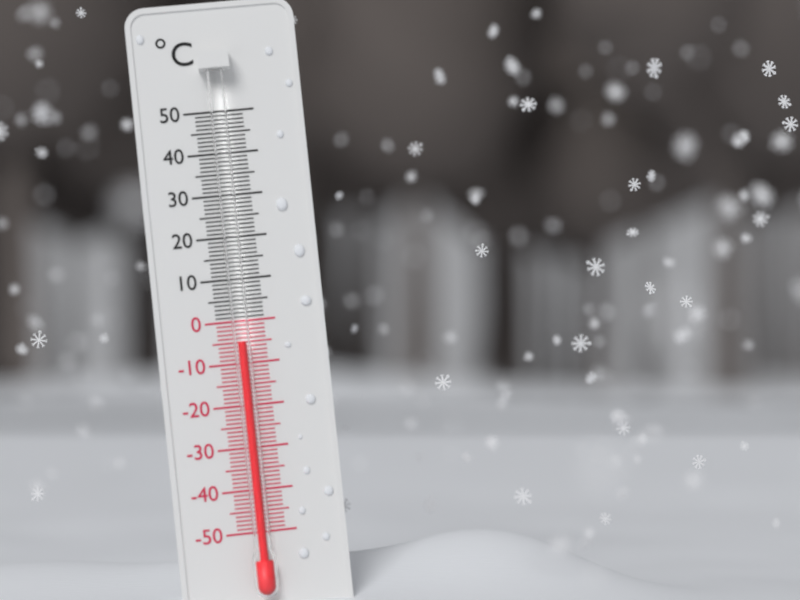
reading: -5 °C
